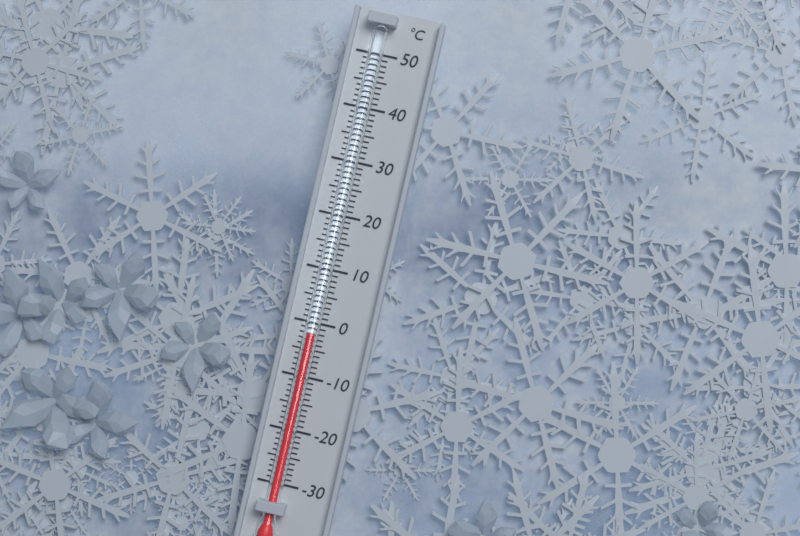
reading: -2 °C
